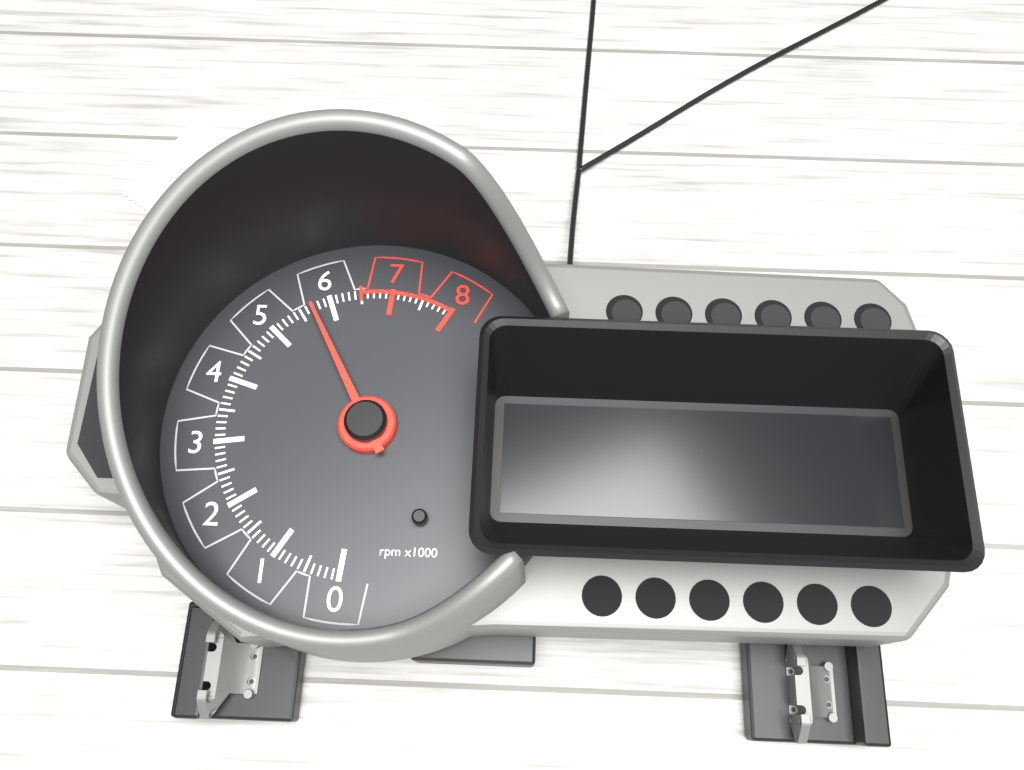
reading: 5700 rpm
